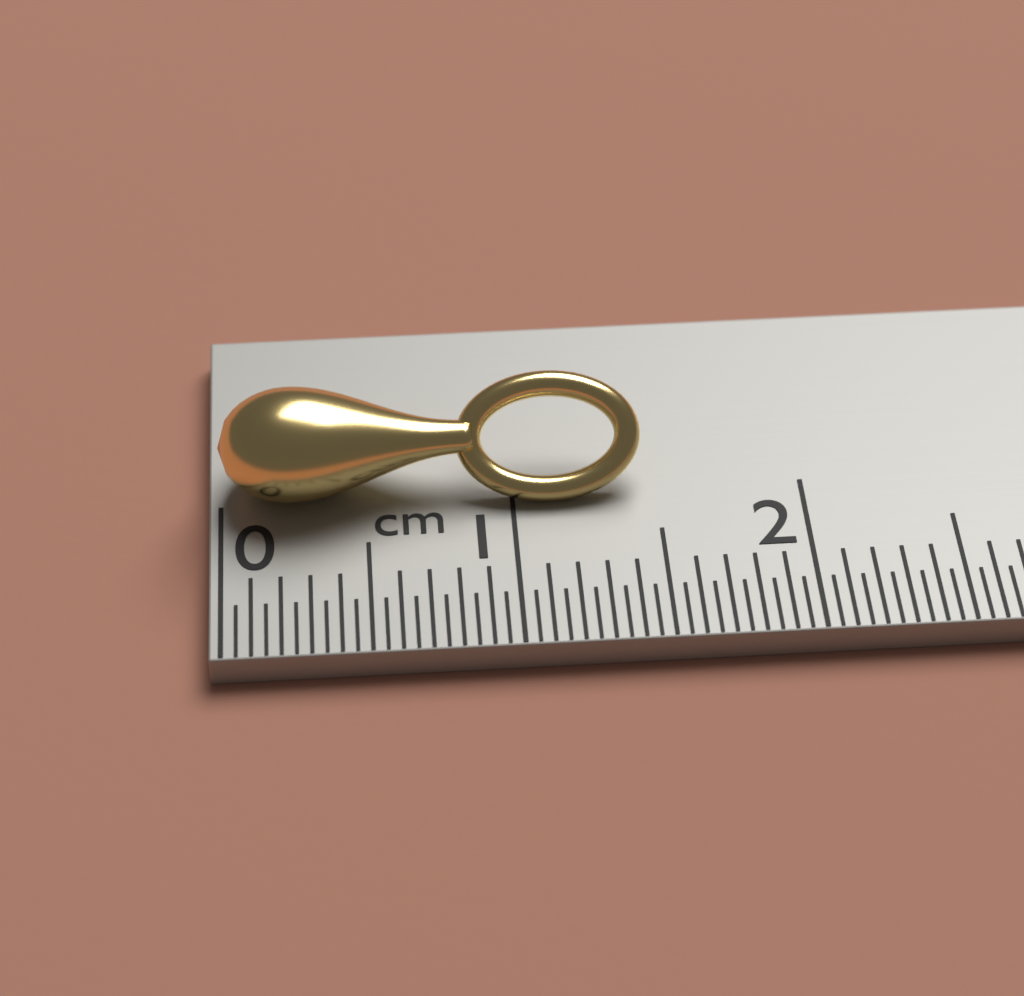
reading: 1.45 cm
